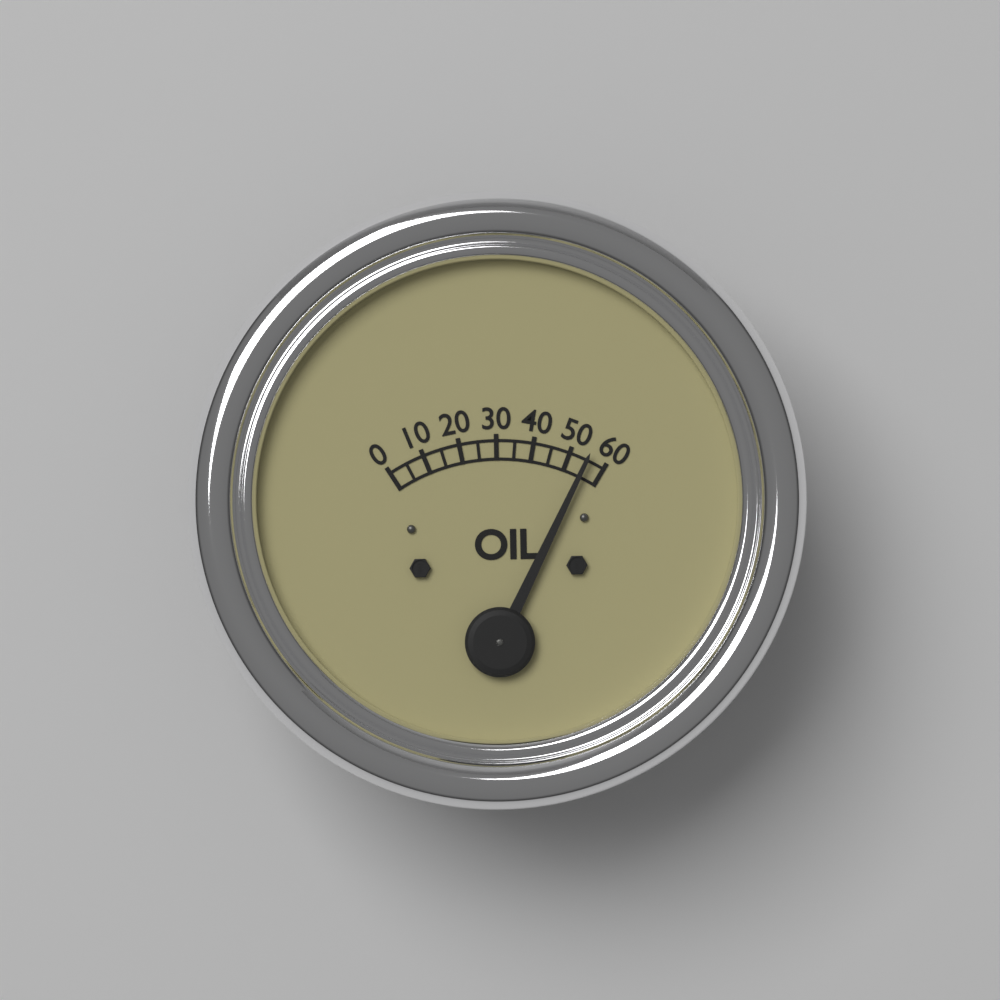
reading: 55 (no unit)
